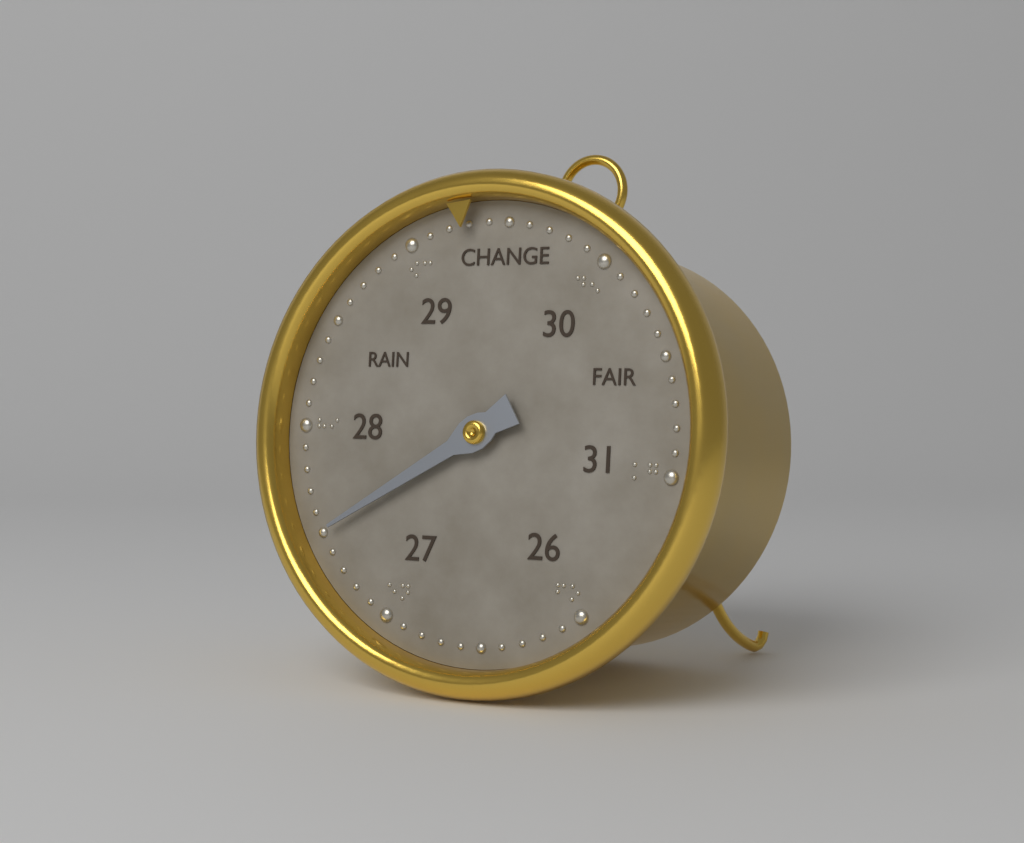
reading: 27.5 (no unit)
